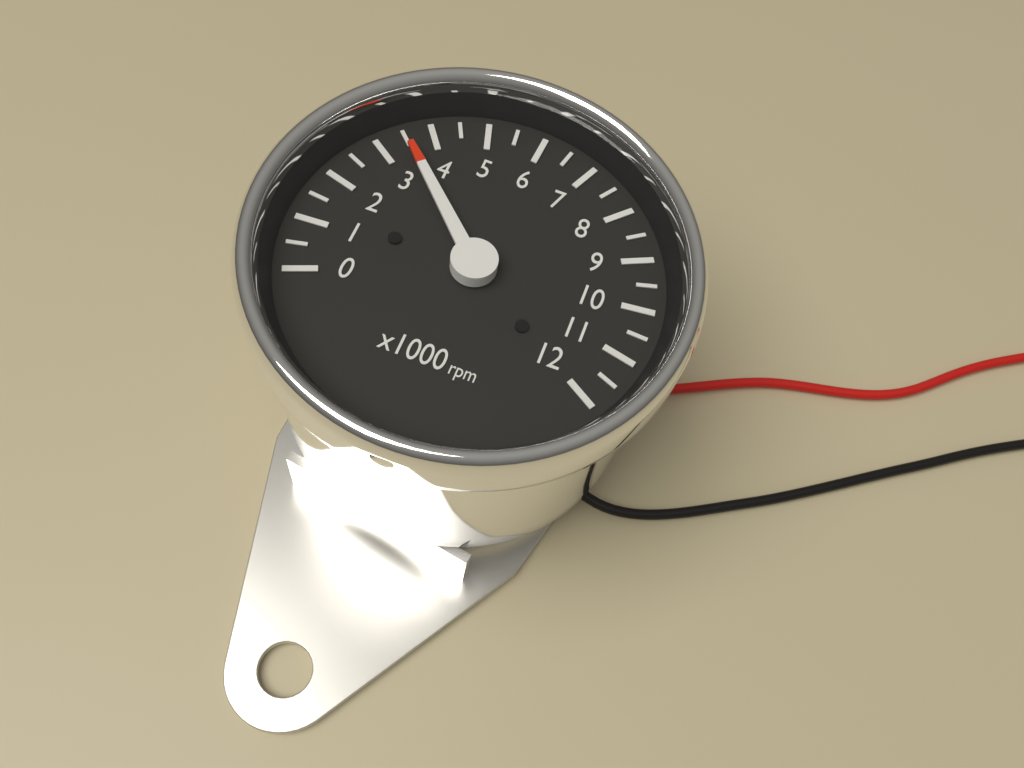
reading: 3500 rpm
